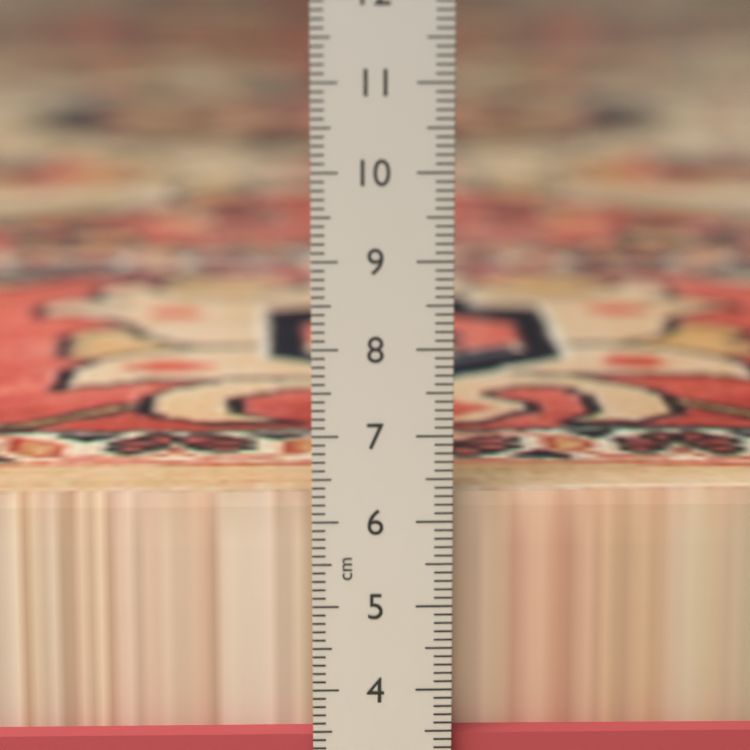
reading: 6.2 cm
